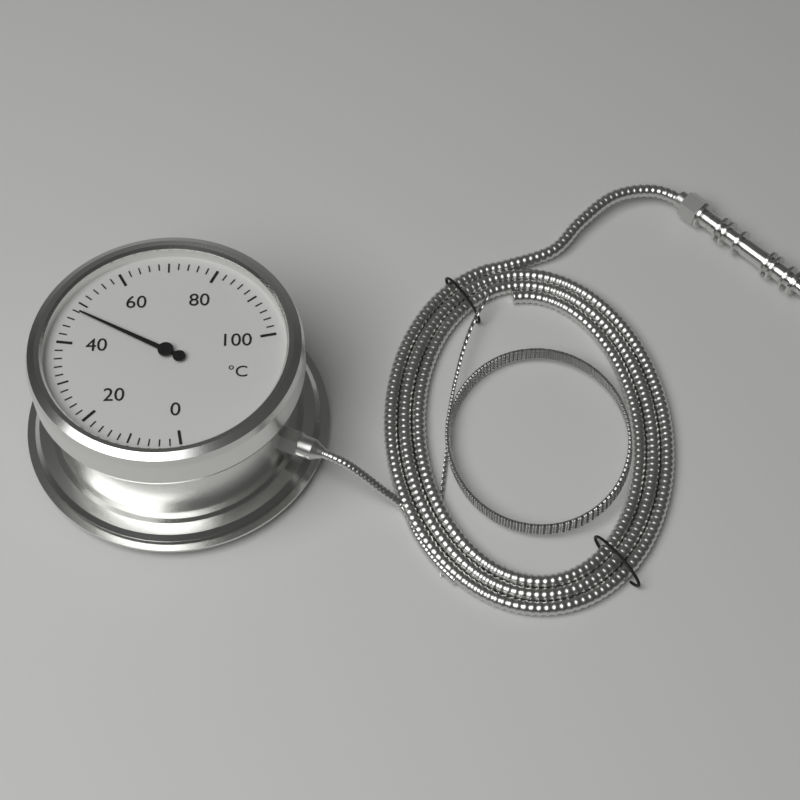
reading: 48 °C
